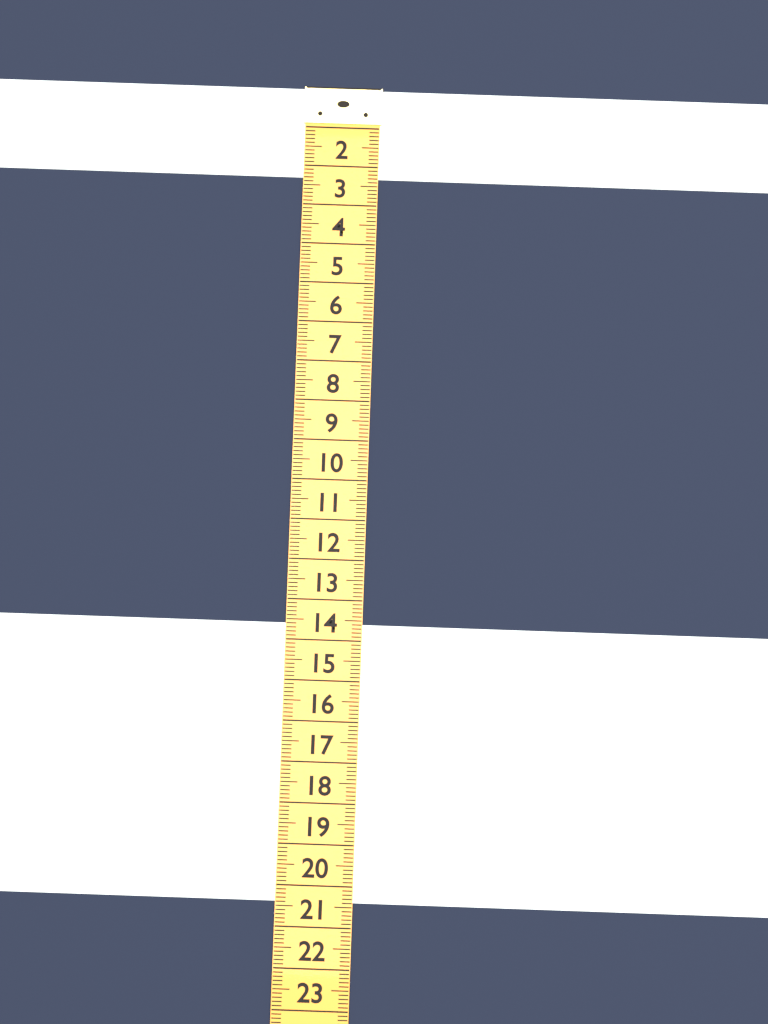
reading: 2.3 (no unit)
